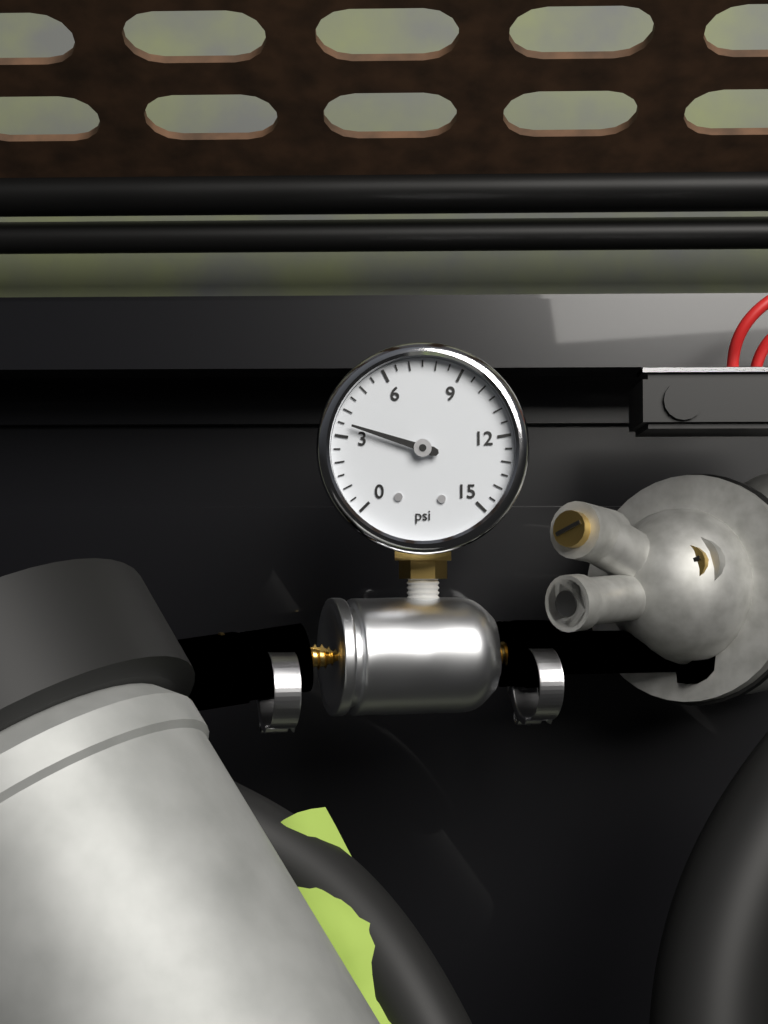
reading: 3.5 psi
